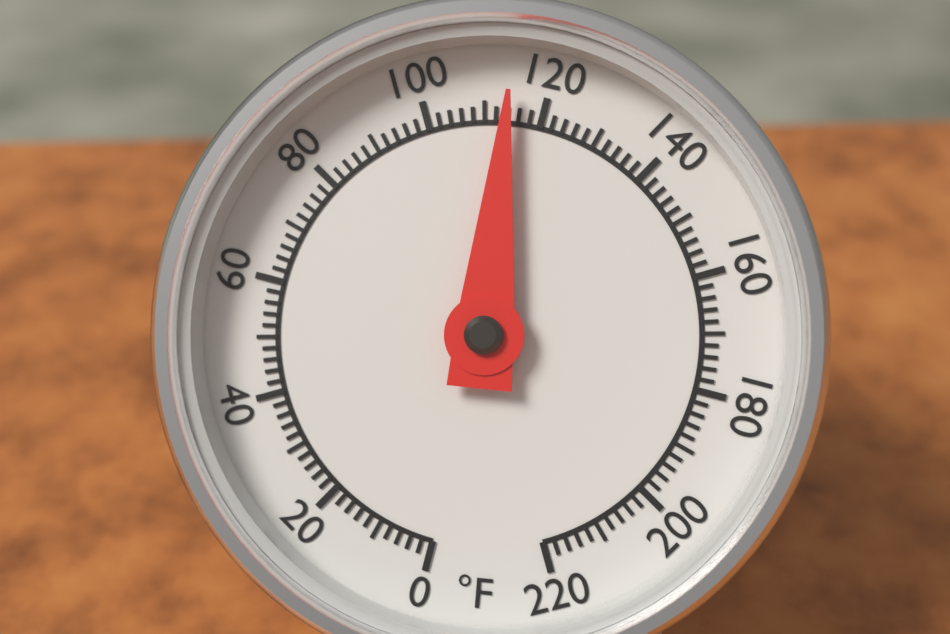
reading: 114 °F
